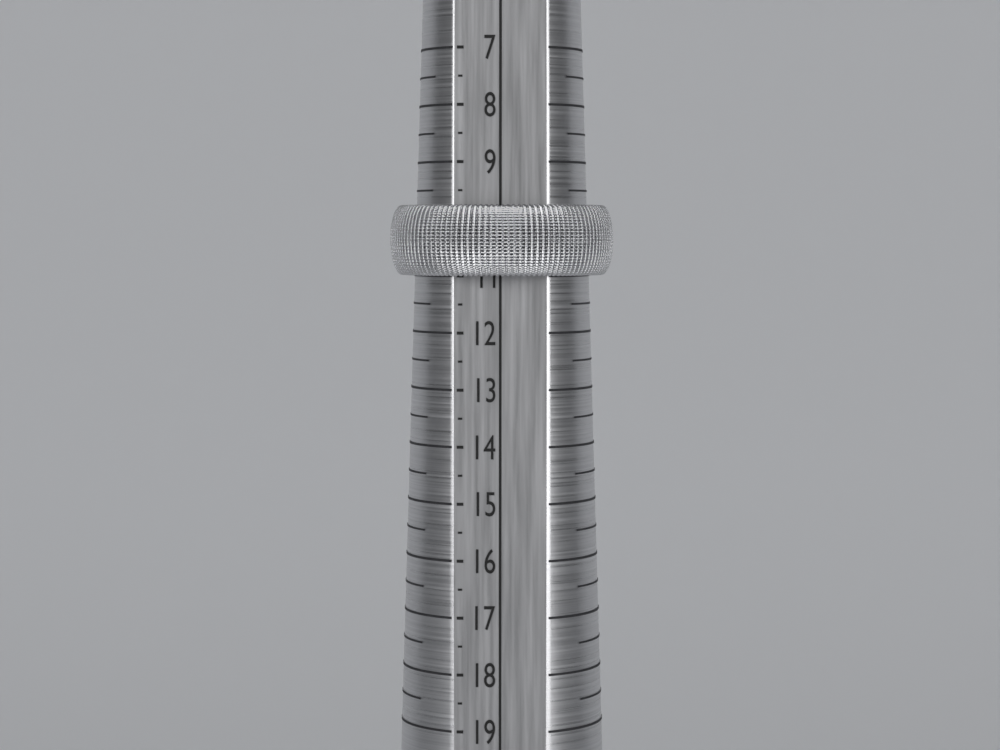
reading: 11.0 (no unit)
